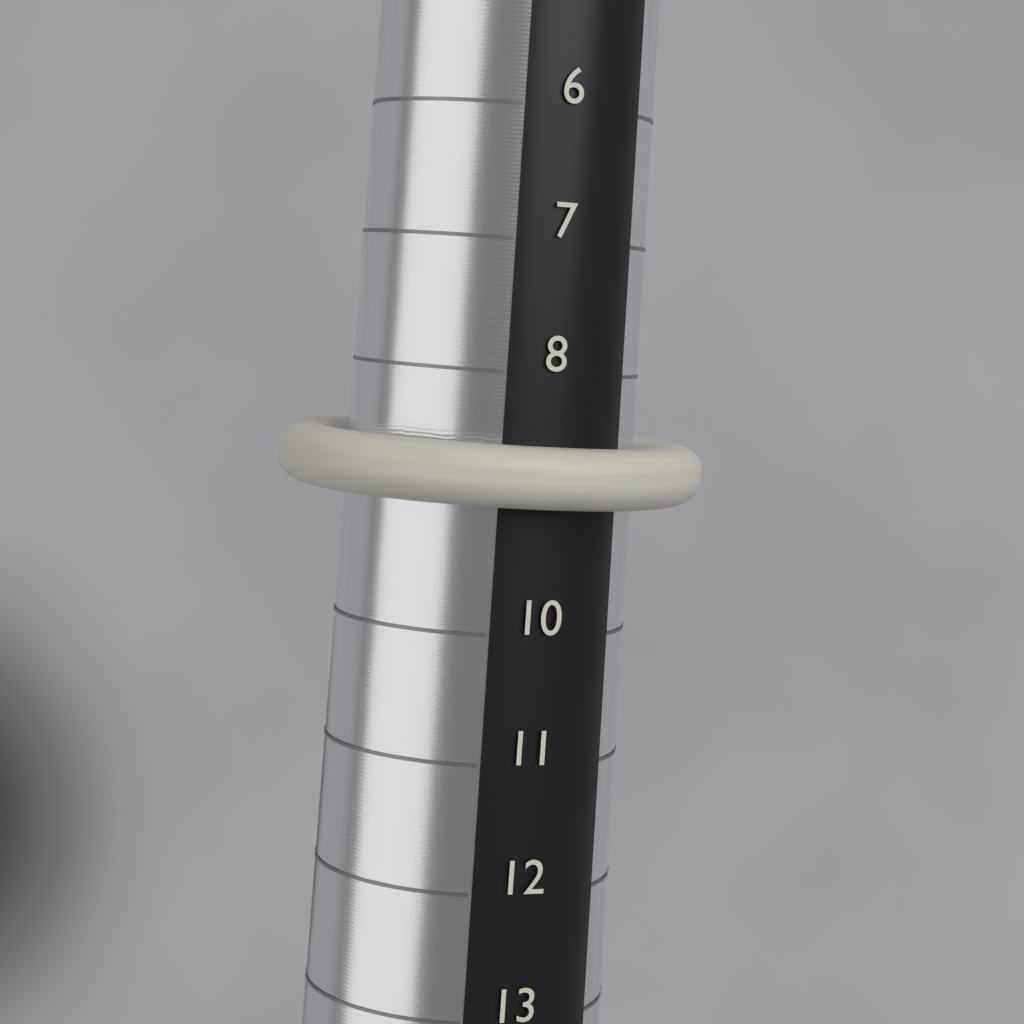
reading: 9 (no unit)
